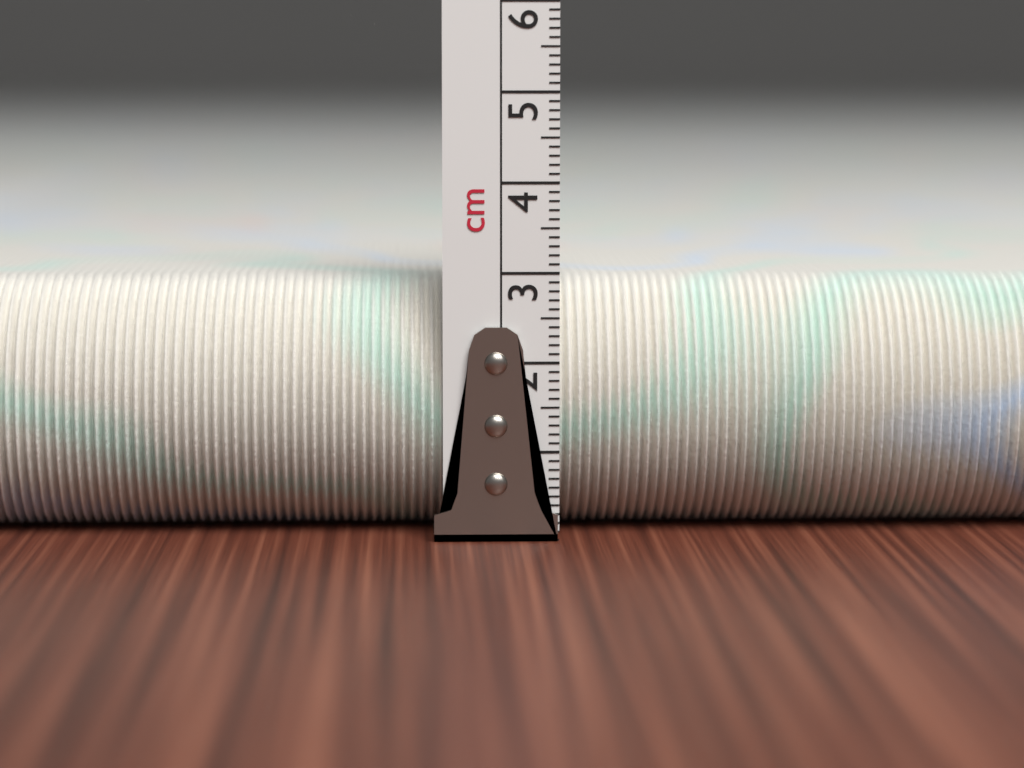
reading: 2.9 cm
